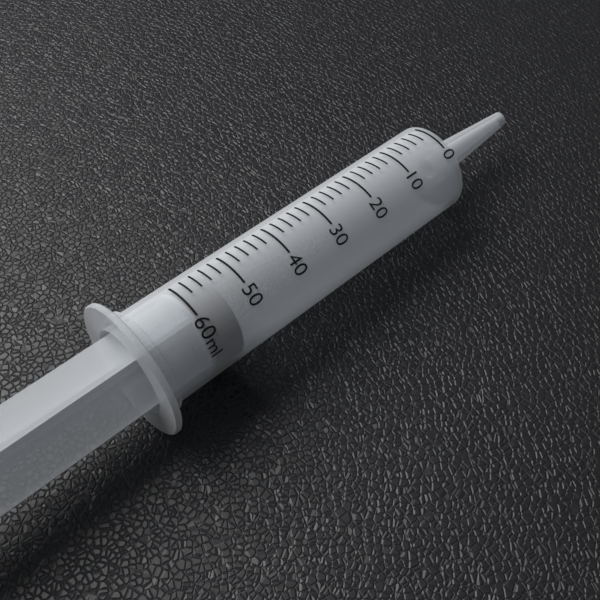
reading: 54 ml
